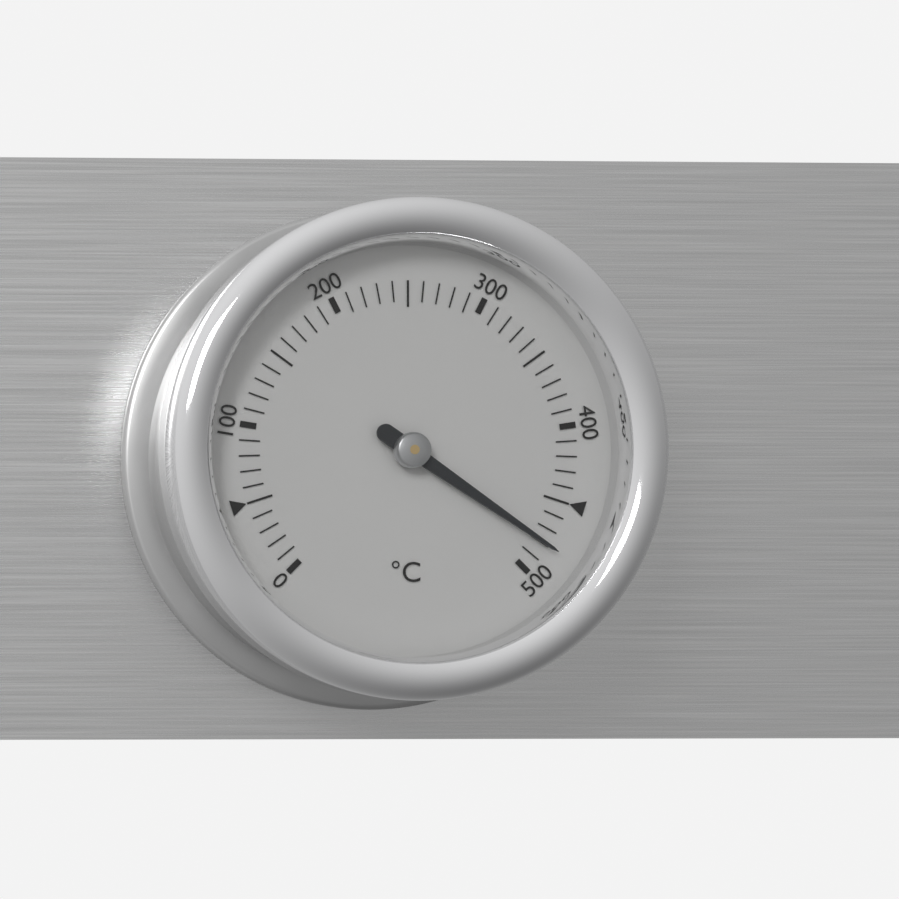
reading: 480 °C
